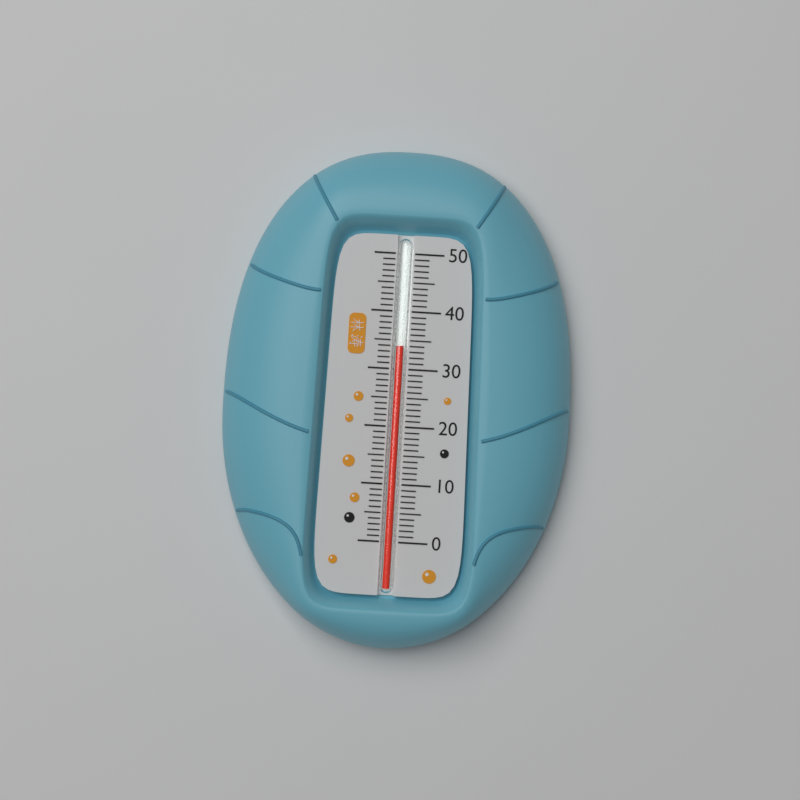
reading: 34 (no unit)
